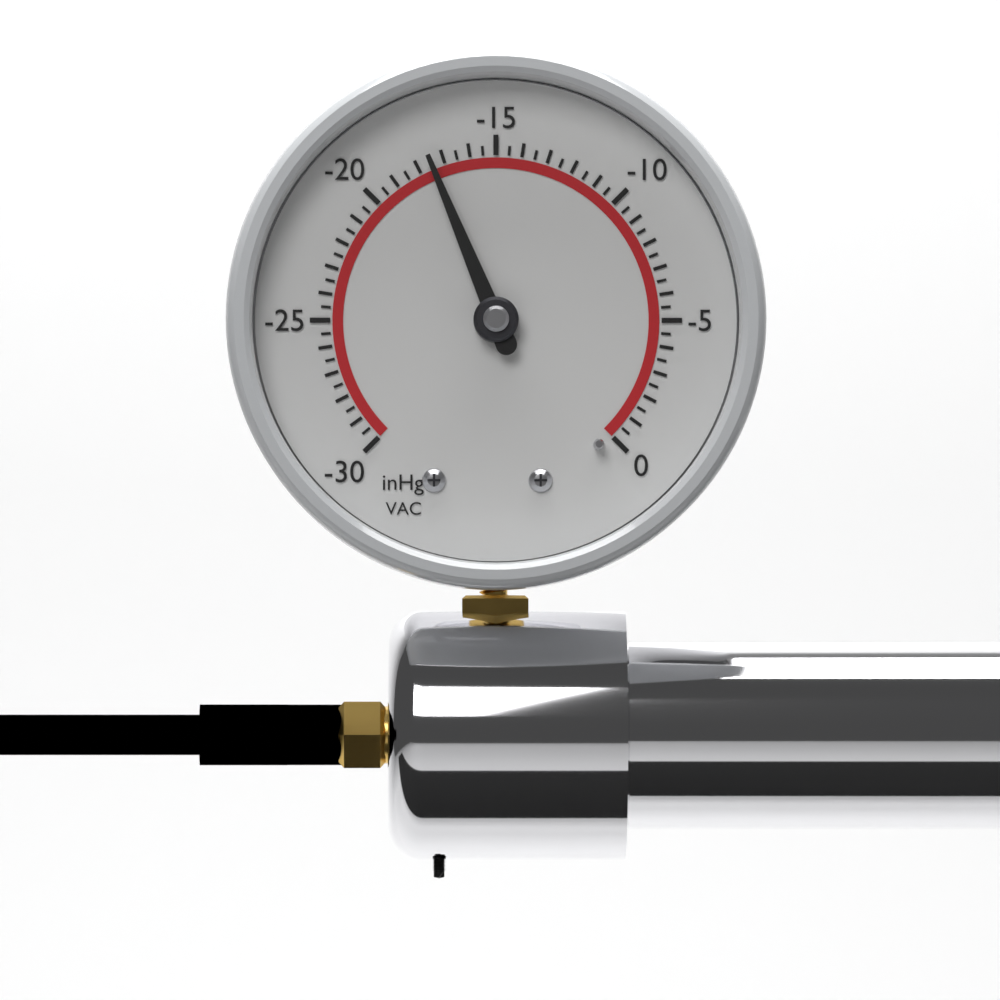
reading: -17.5 inHg
